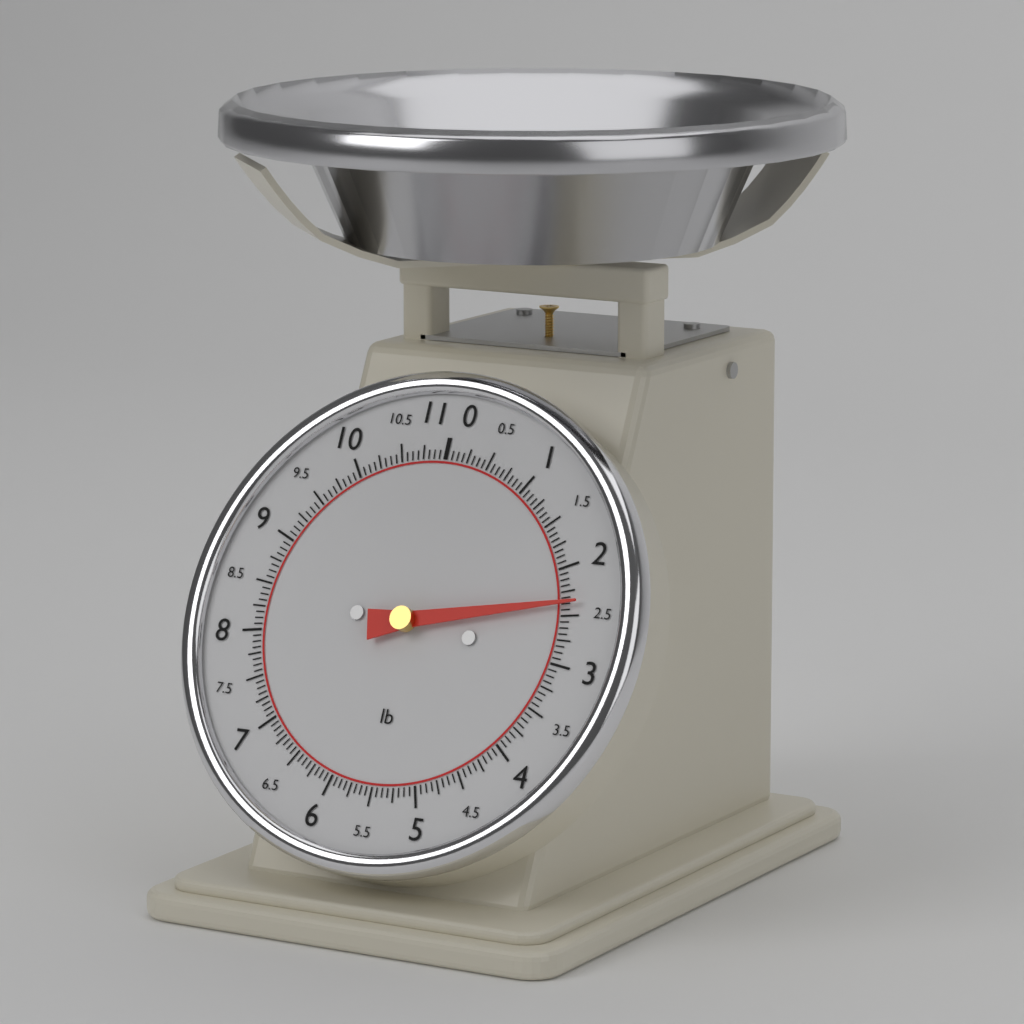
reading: 2.3750 lb
